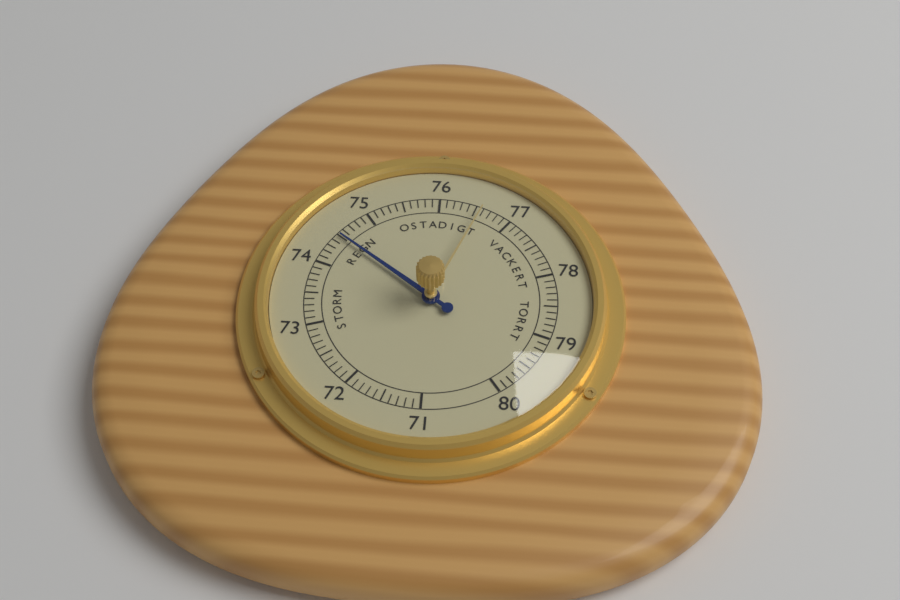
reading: 74.5 (no unit)
